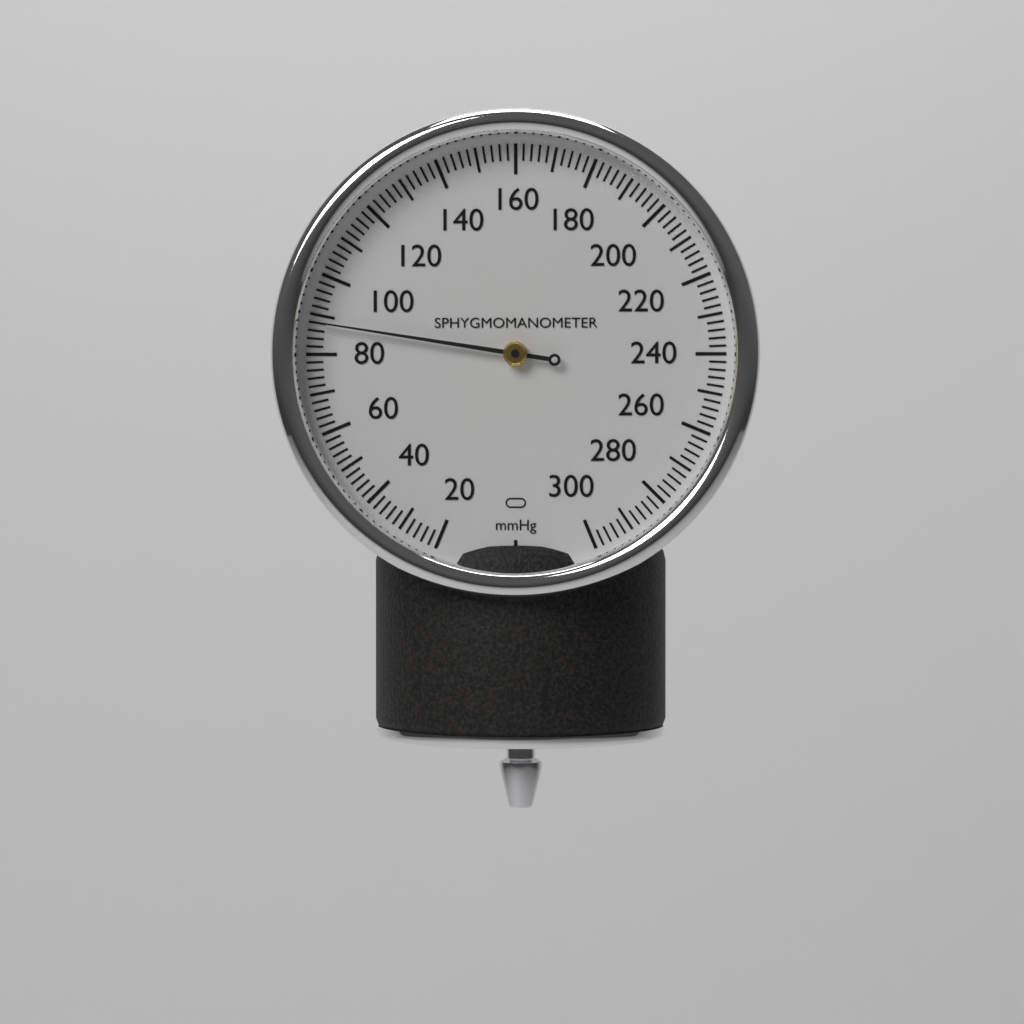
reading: 88 mmHg
